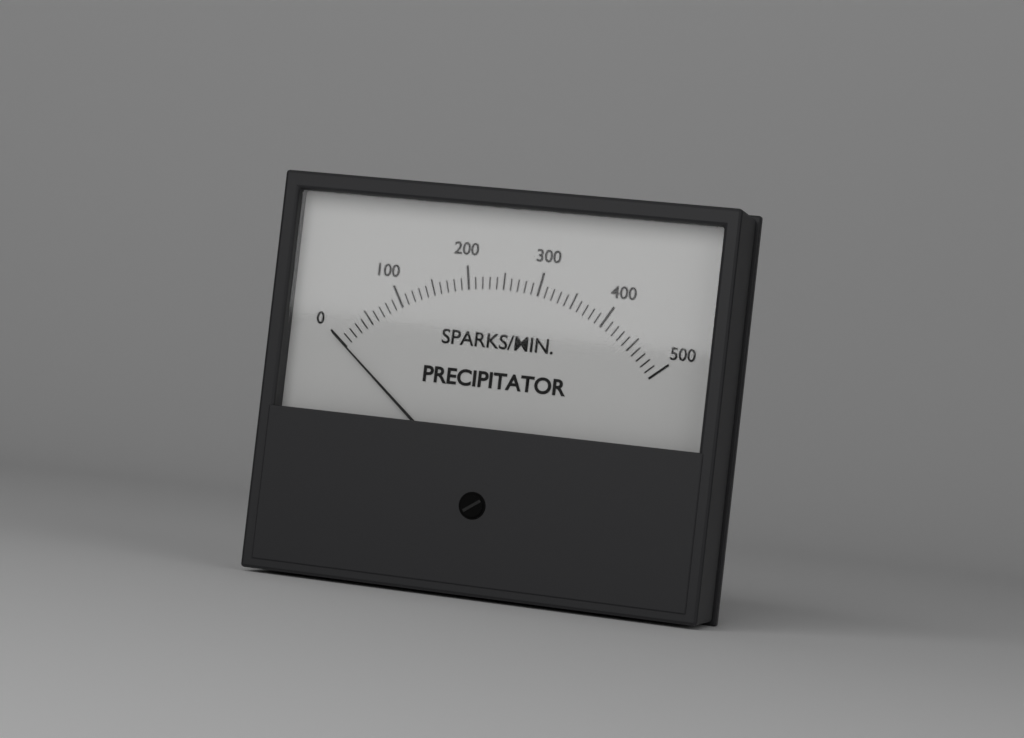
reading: 0 SPARKS/MIN
